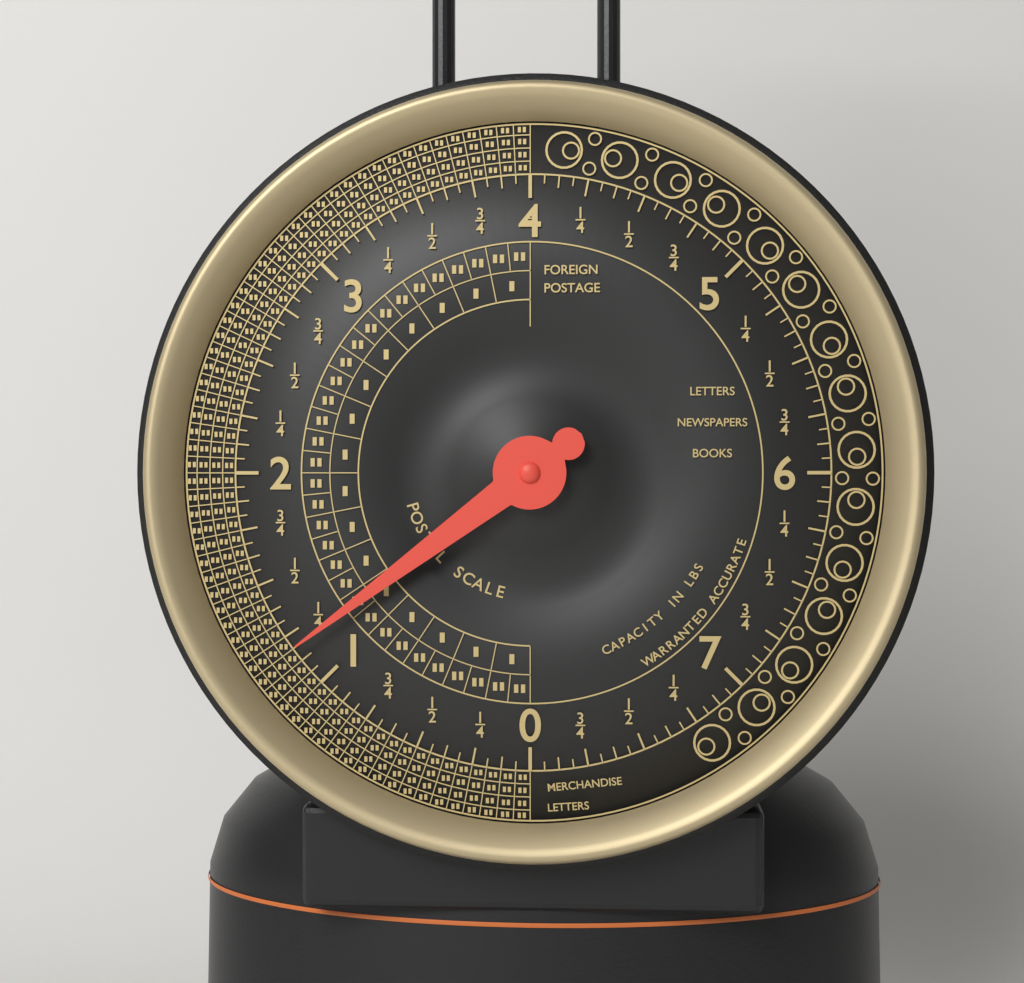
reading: 1.1875 lbs
